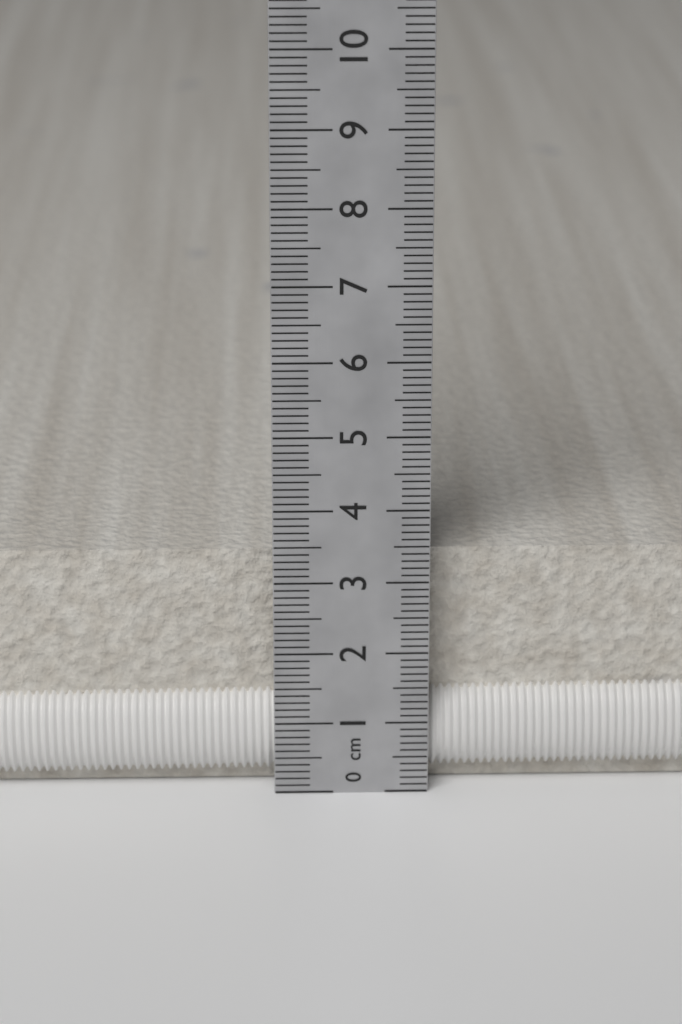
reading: 3.3 cm
